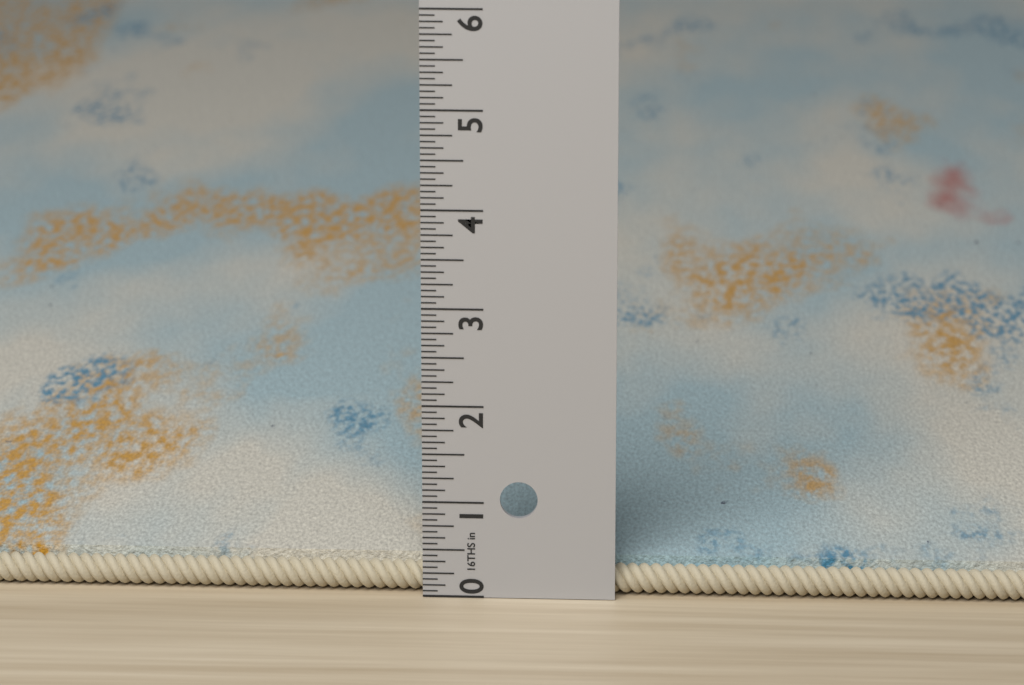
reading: 0.3750 in
